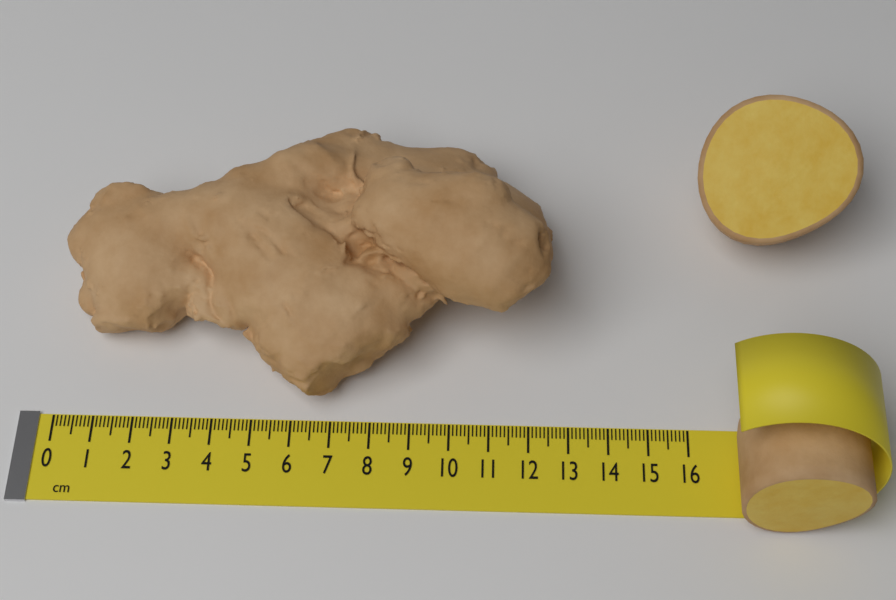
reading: 12.6 cm
